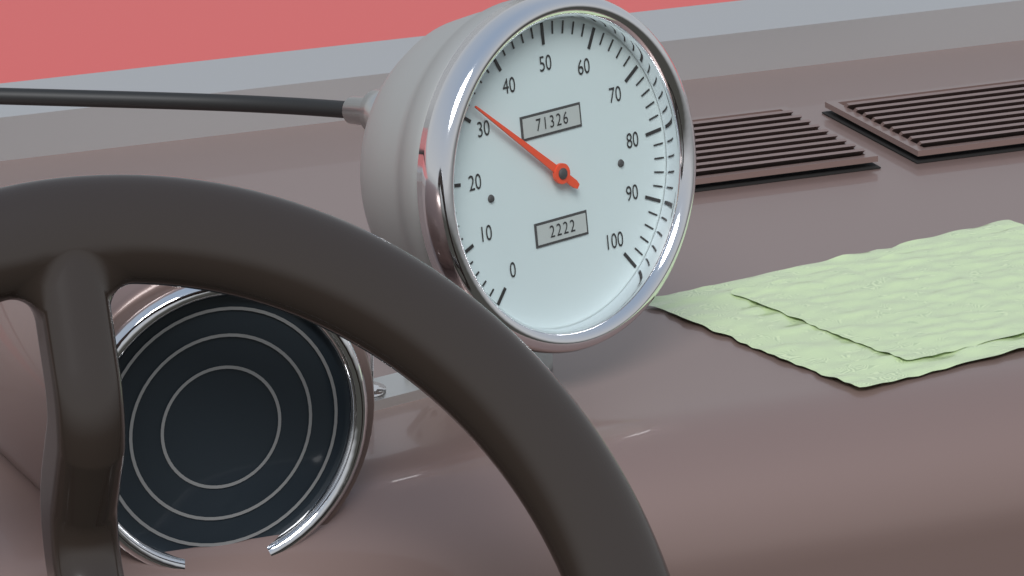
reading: 32 (no unit)
